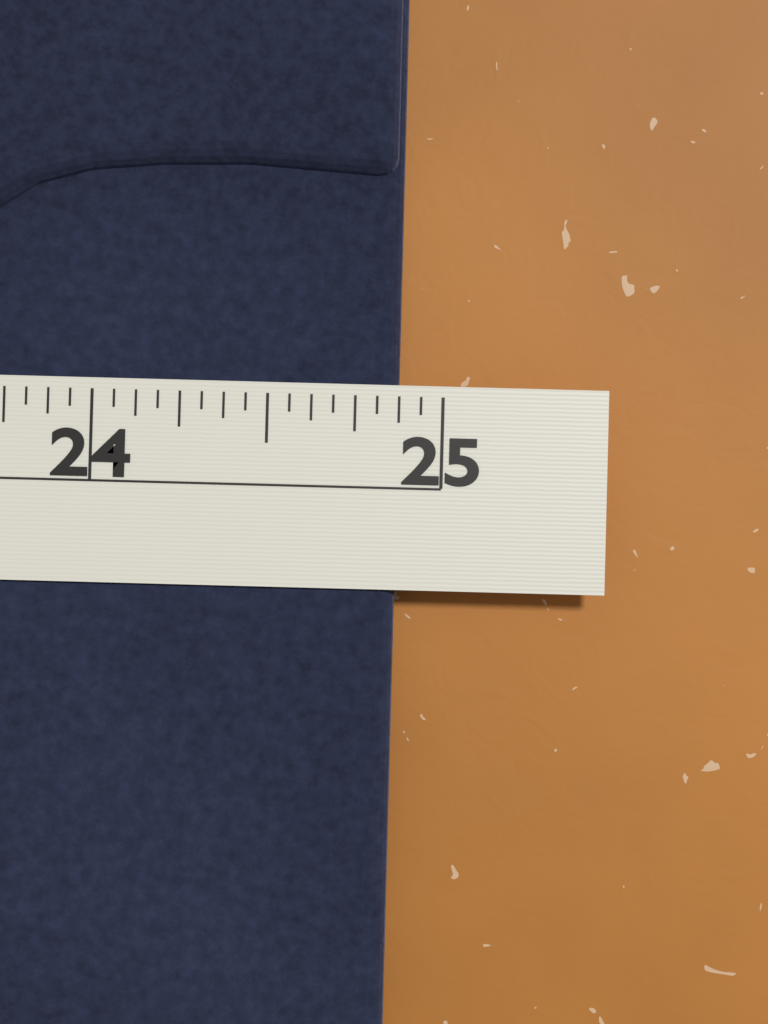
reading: 24.8750 in
